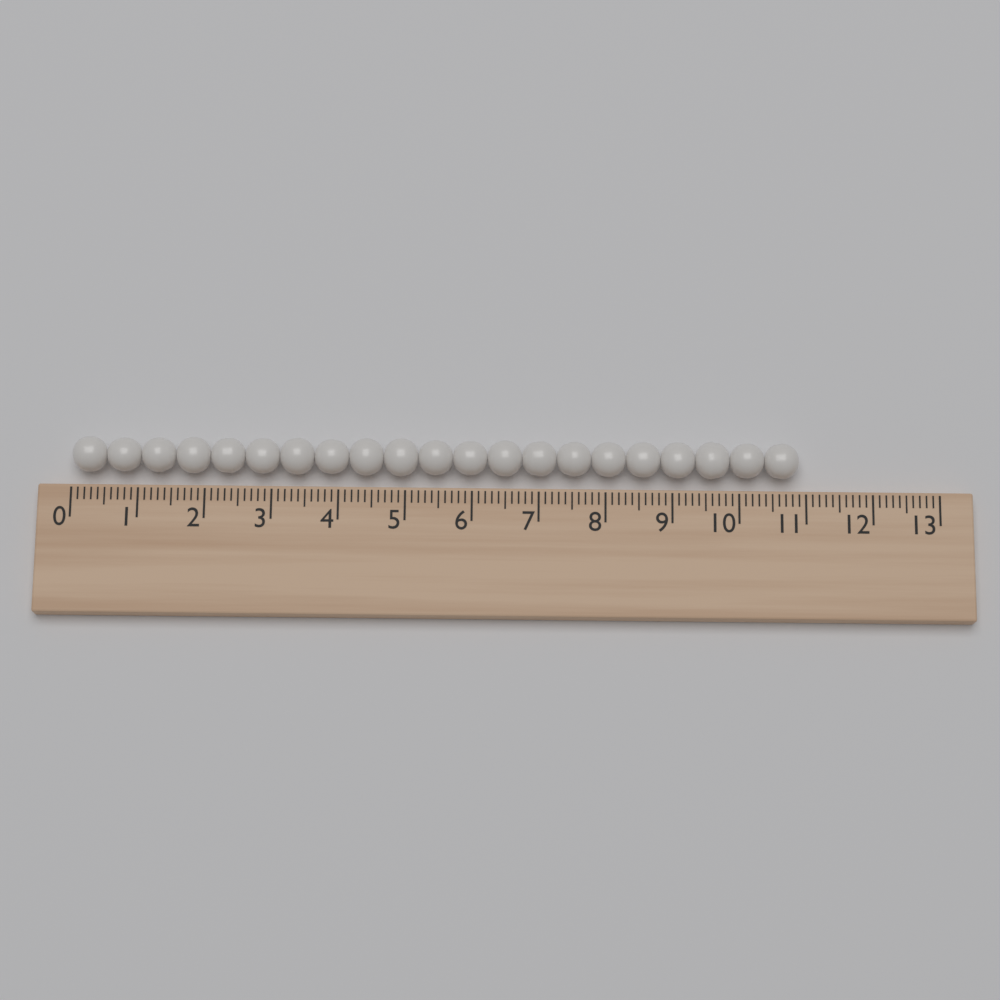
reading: 10.9 (no unit)
